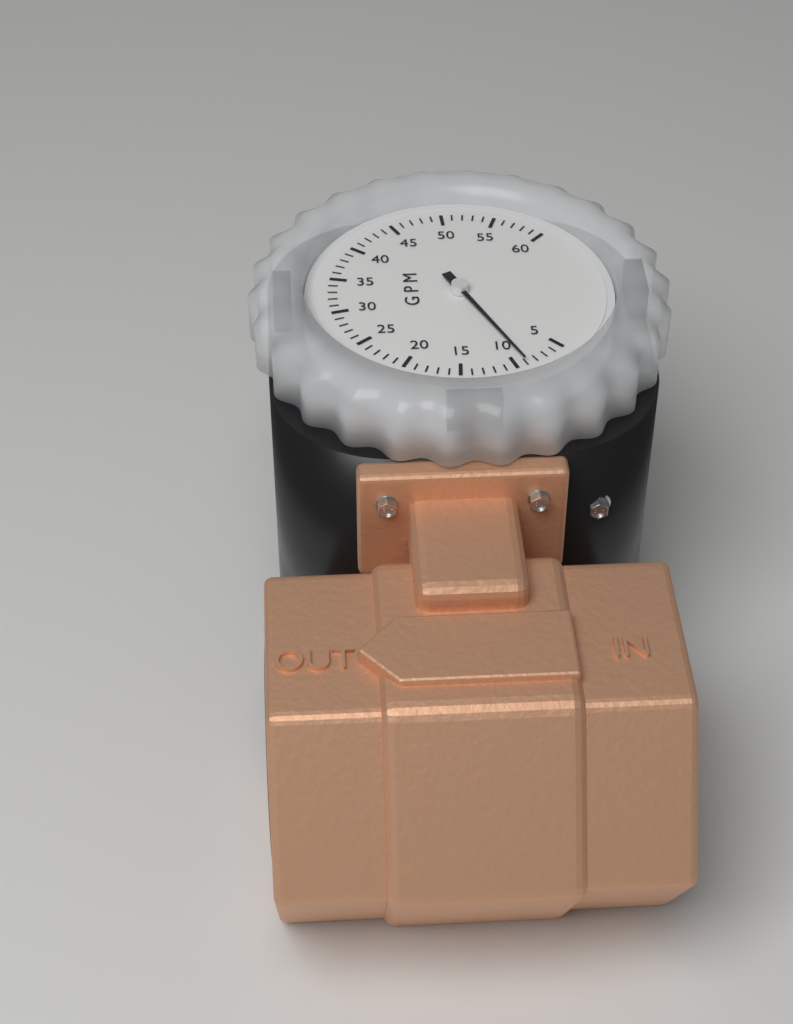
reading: 9 GPM
